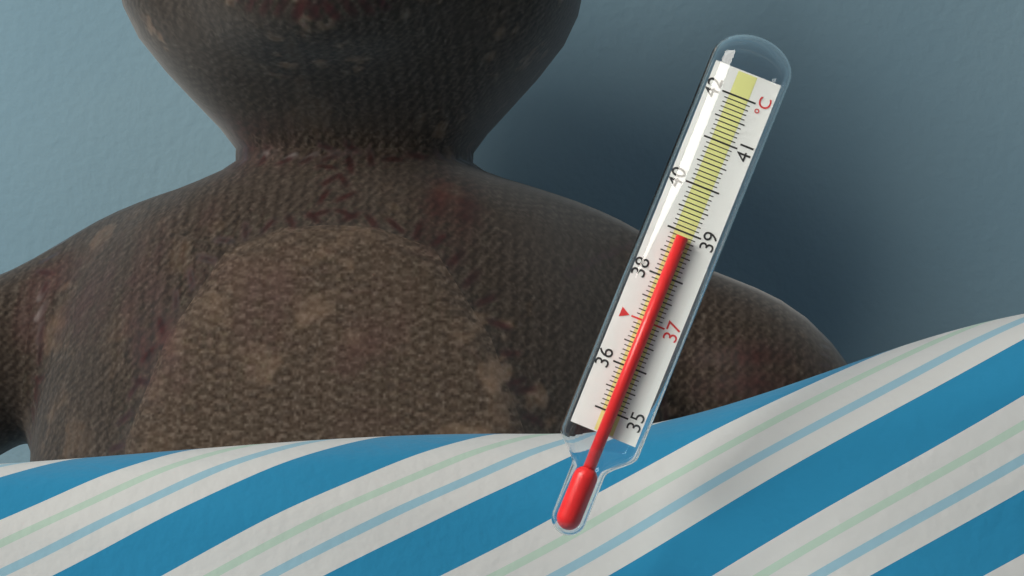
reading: 38.9 °C
